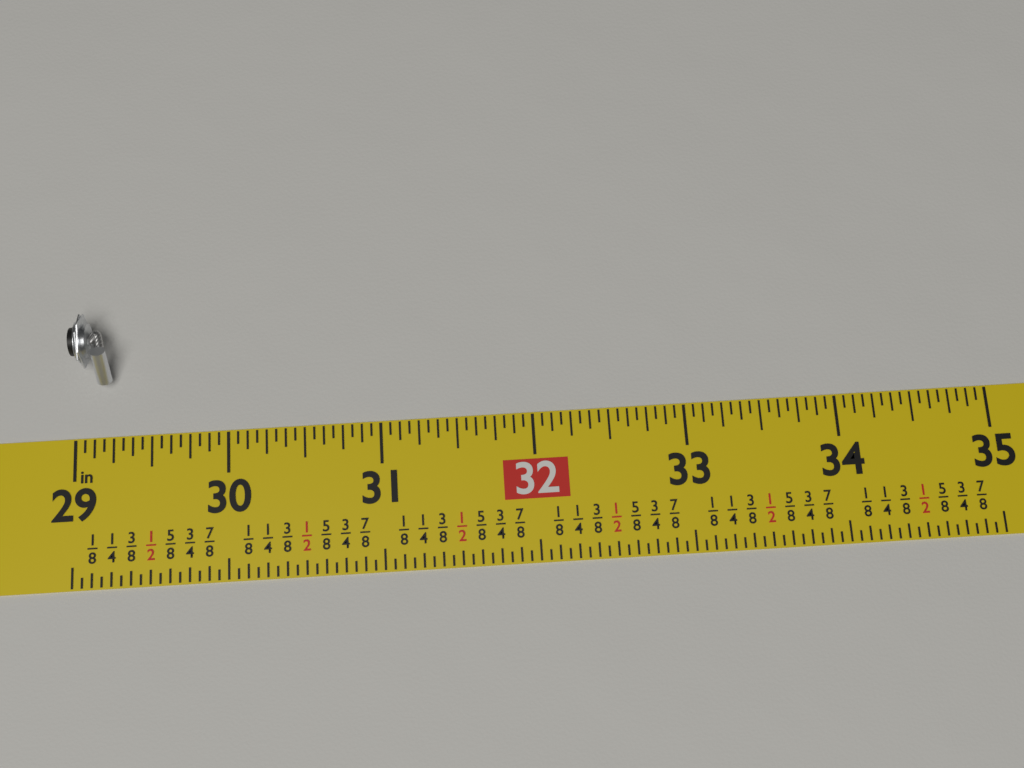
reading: 29.2500 in
